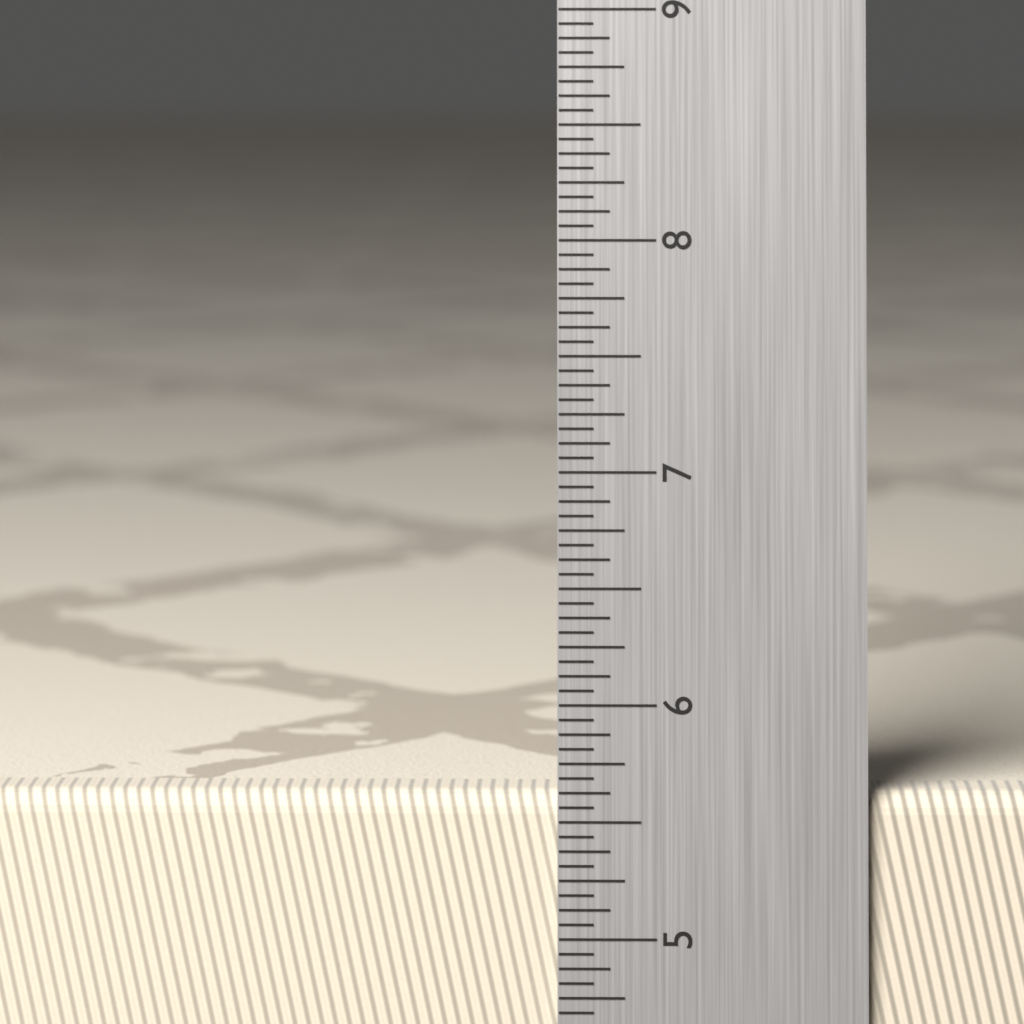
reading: 5.6250 in
